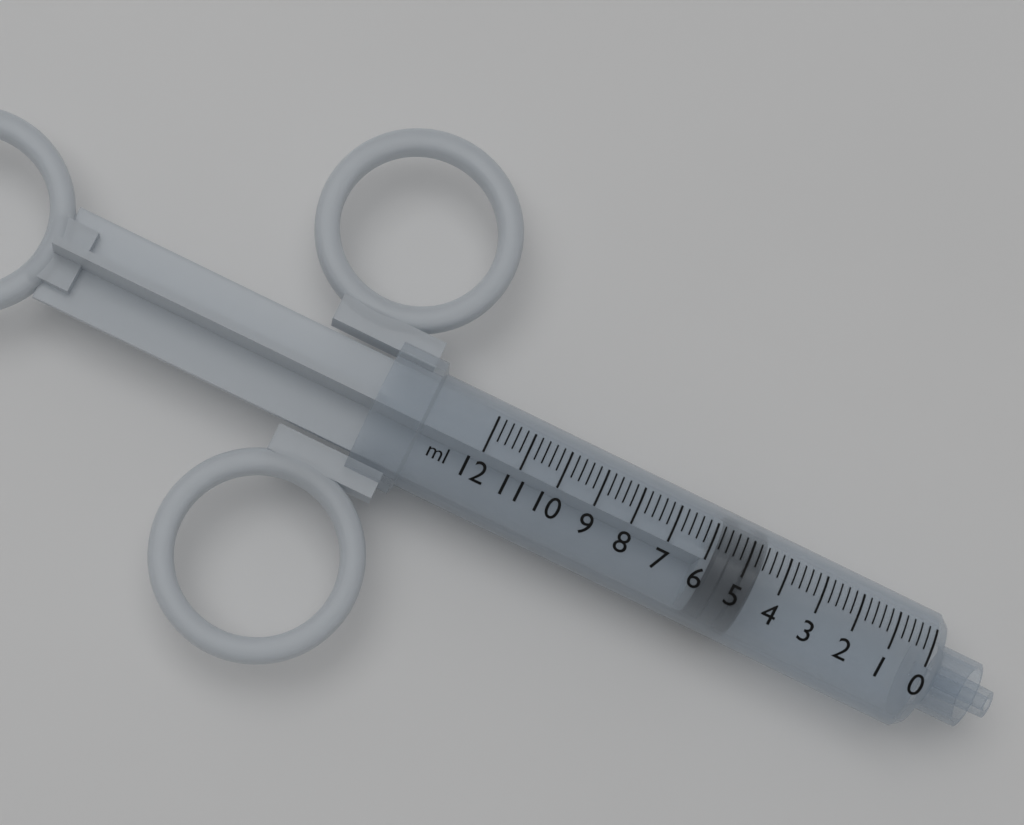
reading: 4.6 ml
